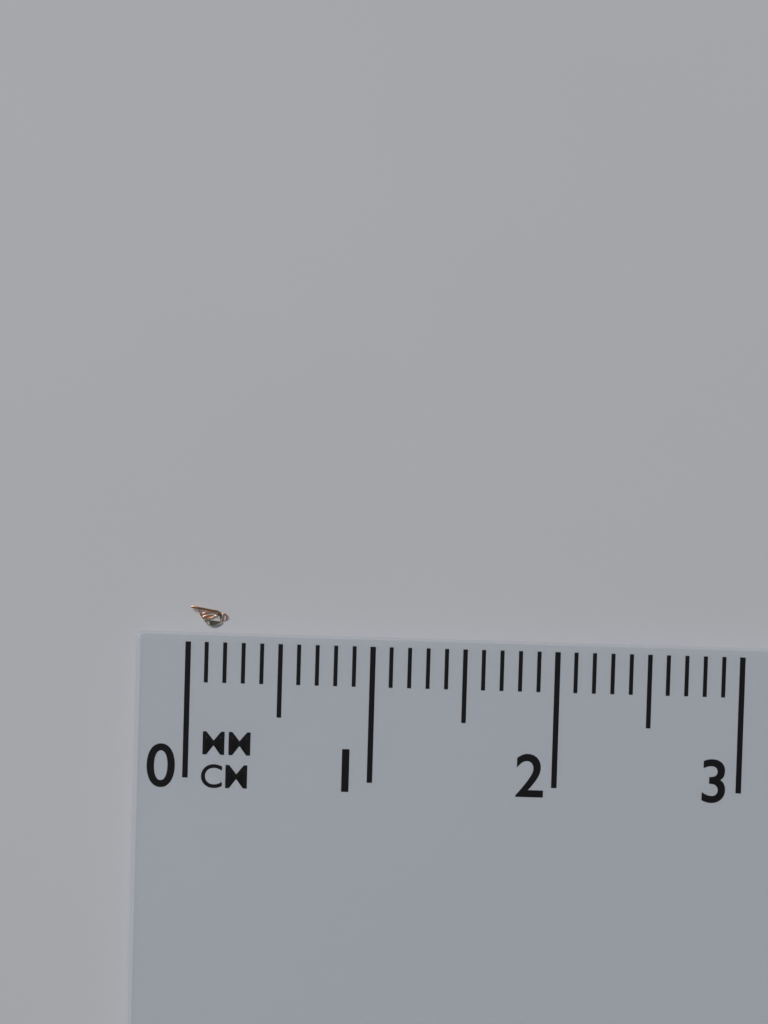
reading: 0.2 cm
